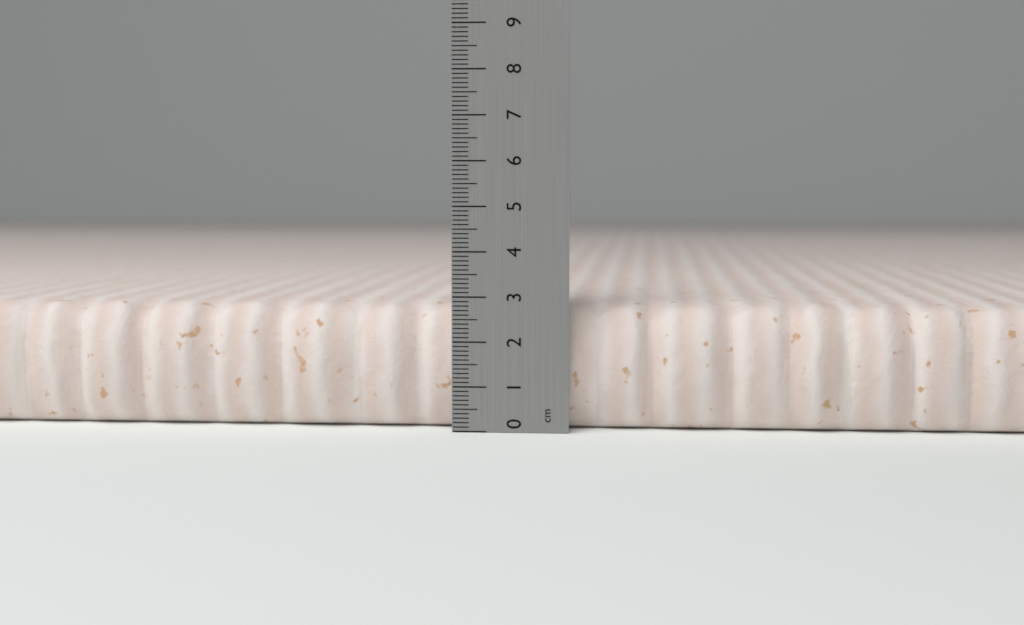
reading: 2.8 cm
